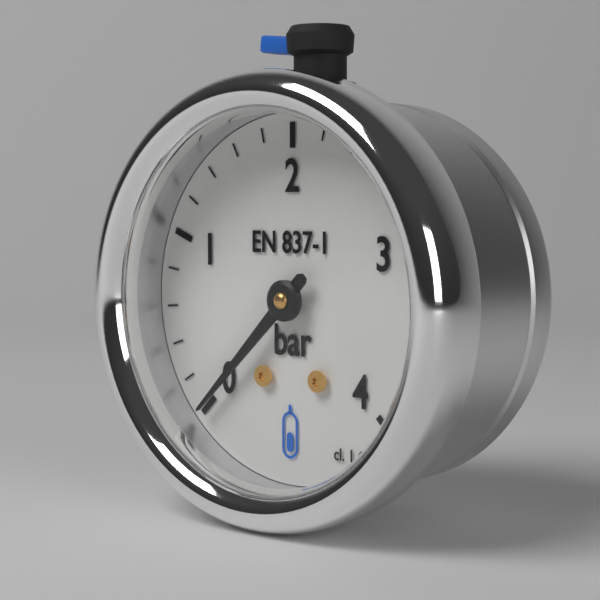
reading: 0.0 bar
